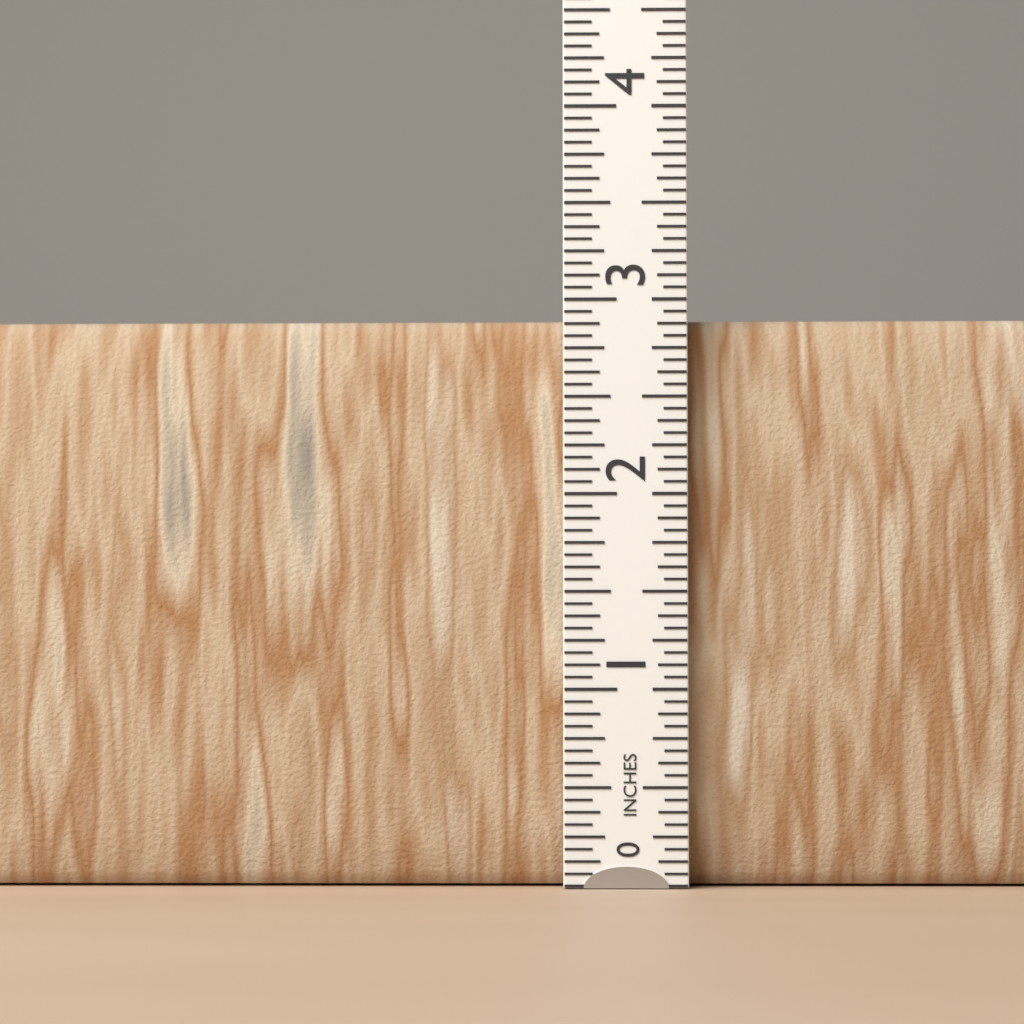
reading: 2.9375 in
